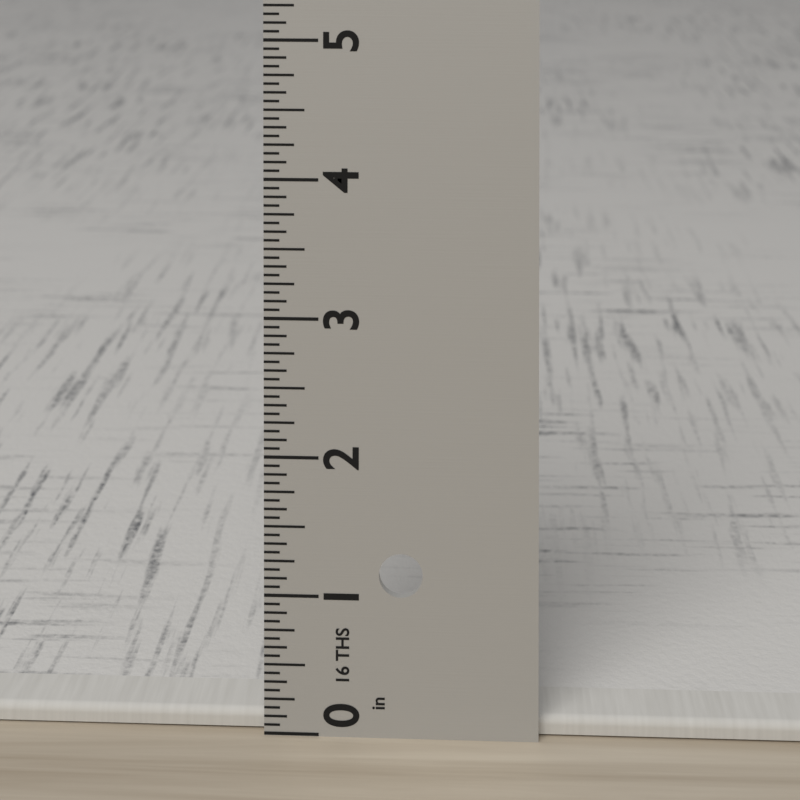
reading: 0.1250 in
